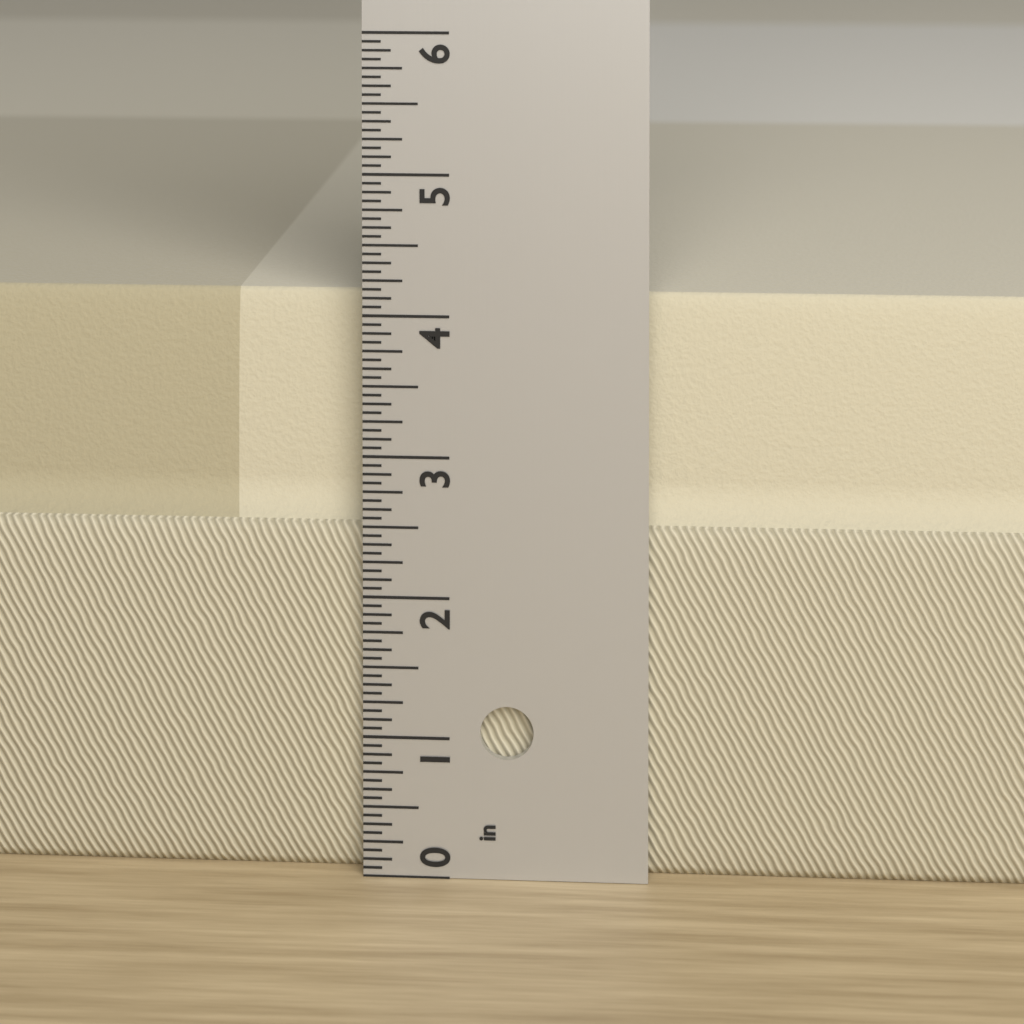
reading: 4.1250 in
